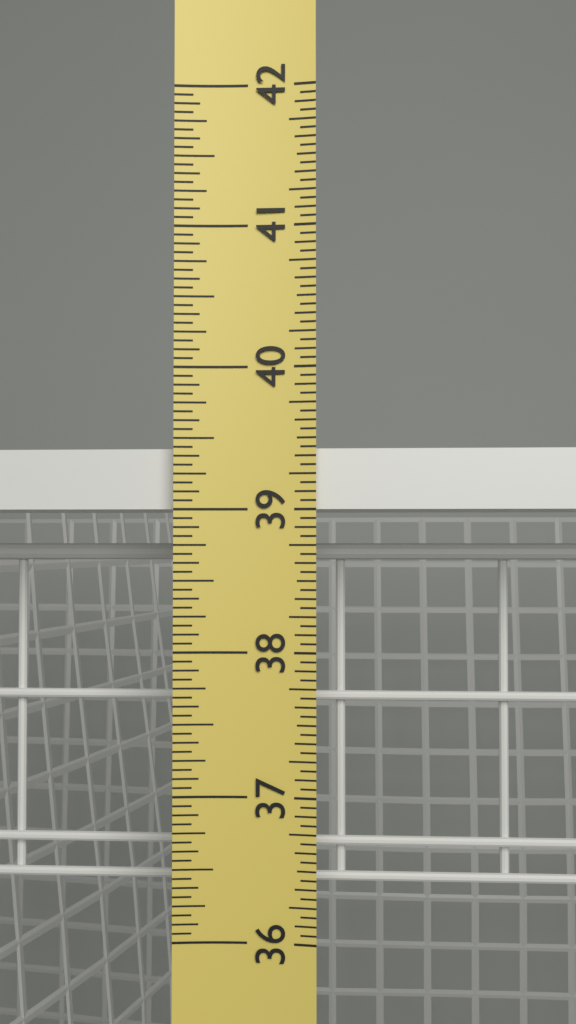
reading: 39.4375 in
